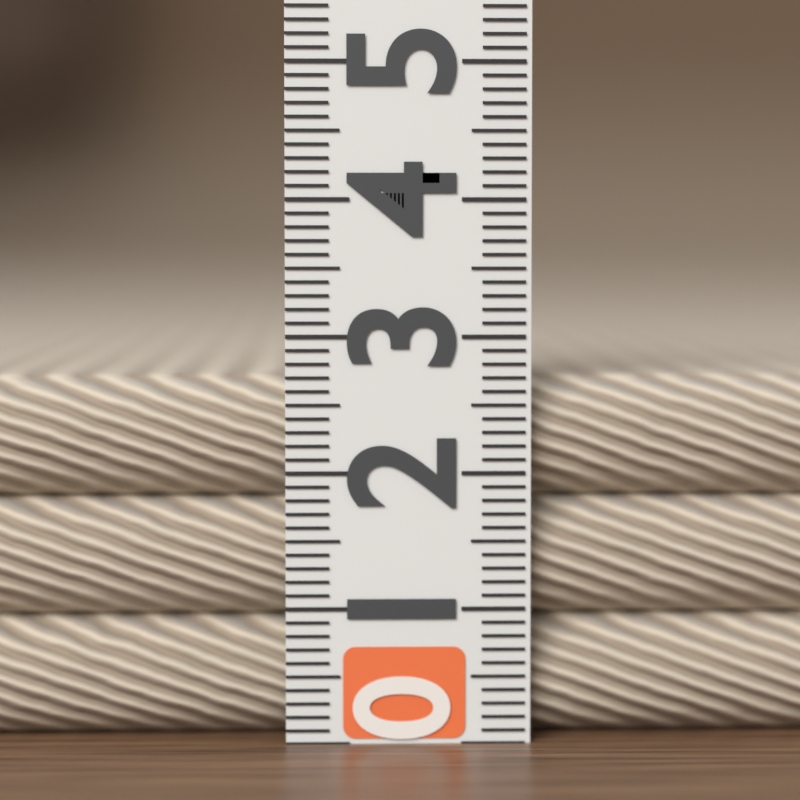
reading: 2.7 (no unit)
